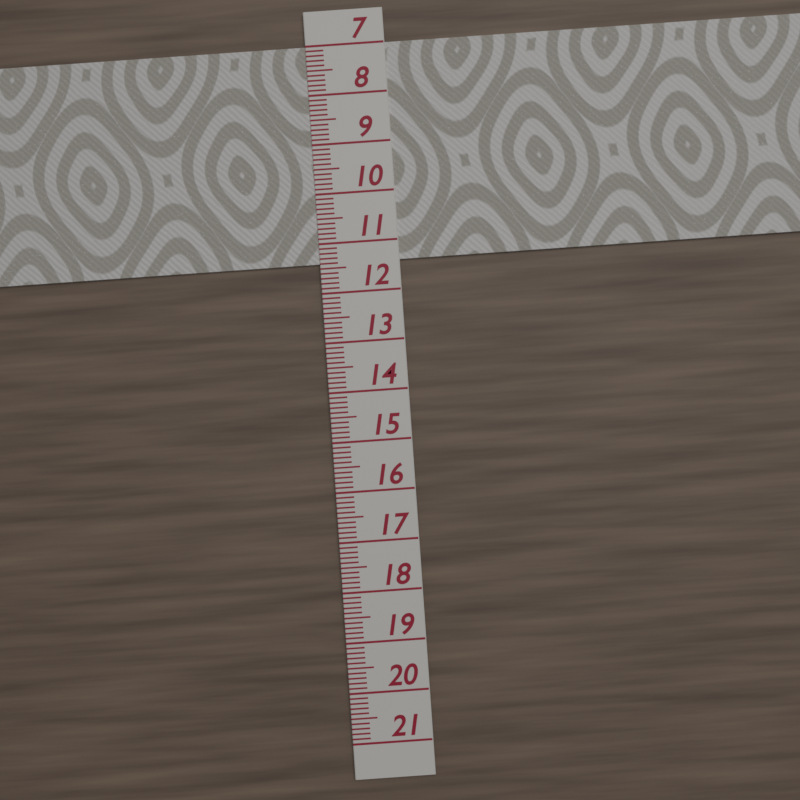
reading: 11.4 (no unit)
